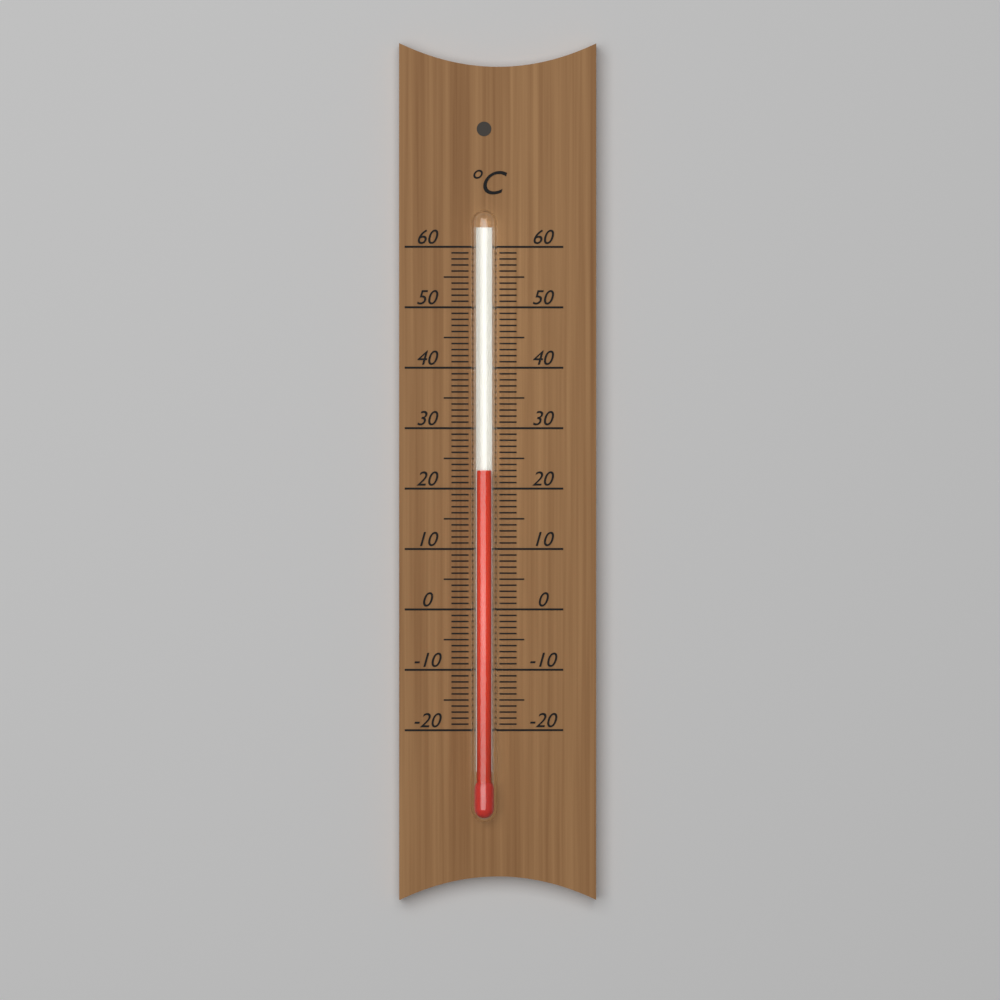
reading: 23 °C
